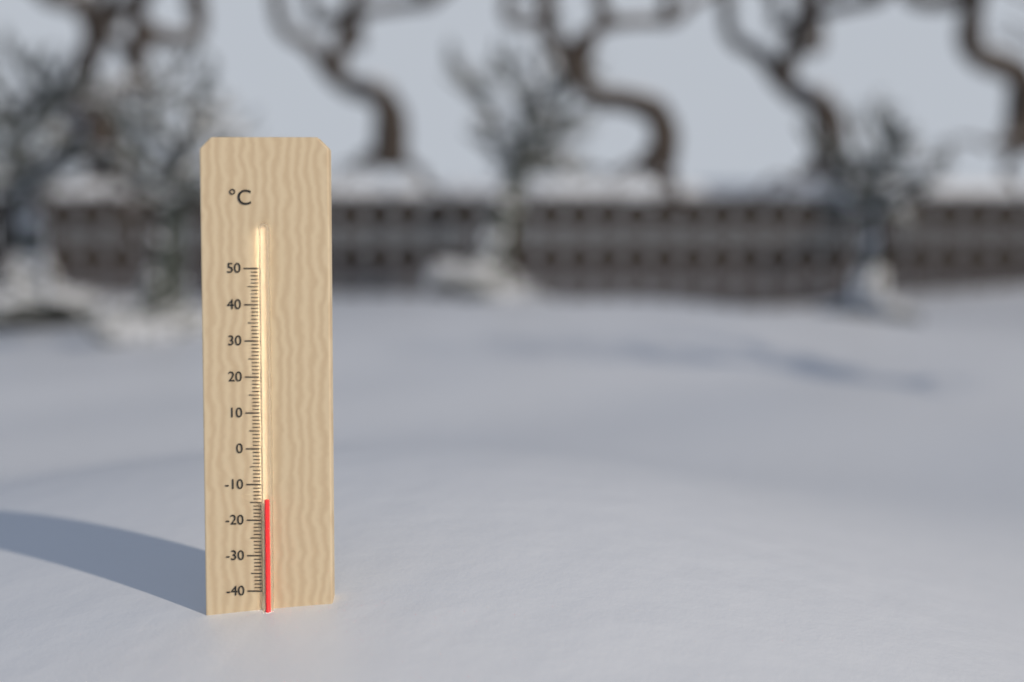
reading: -14 °C
